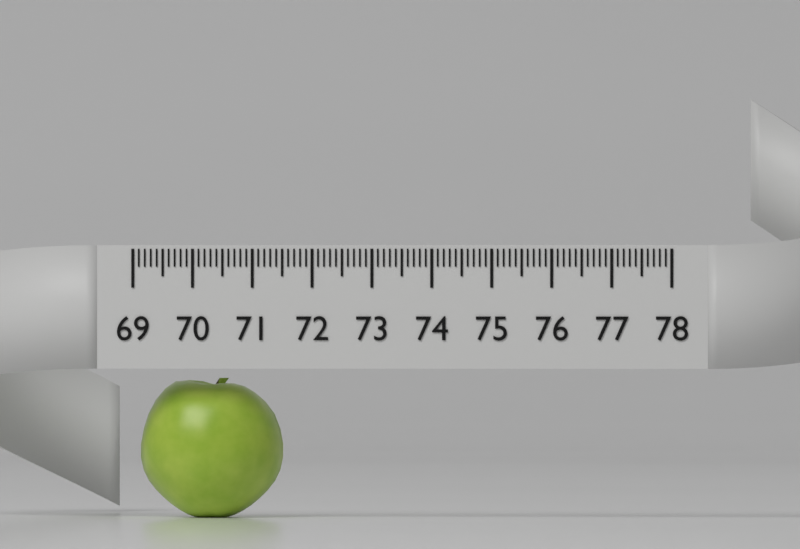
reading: 71.4 (no unit)
